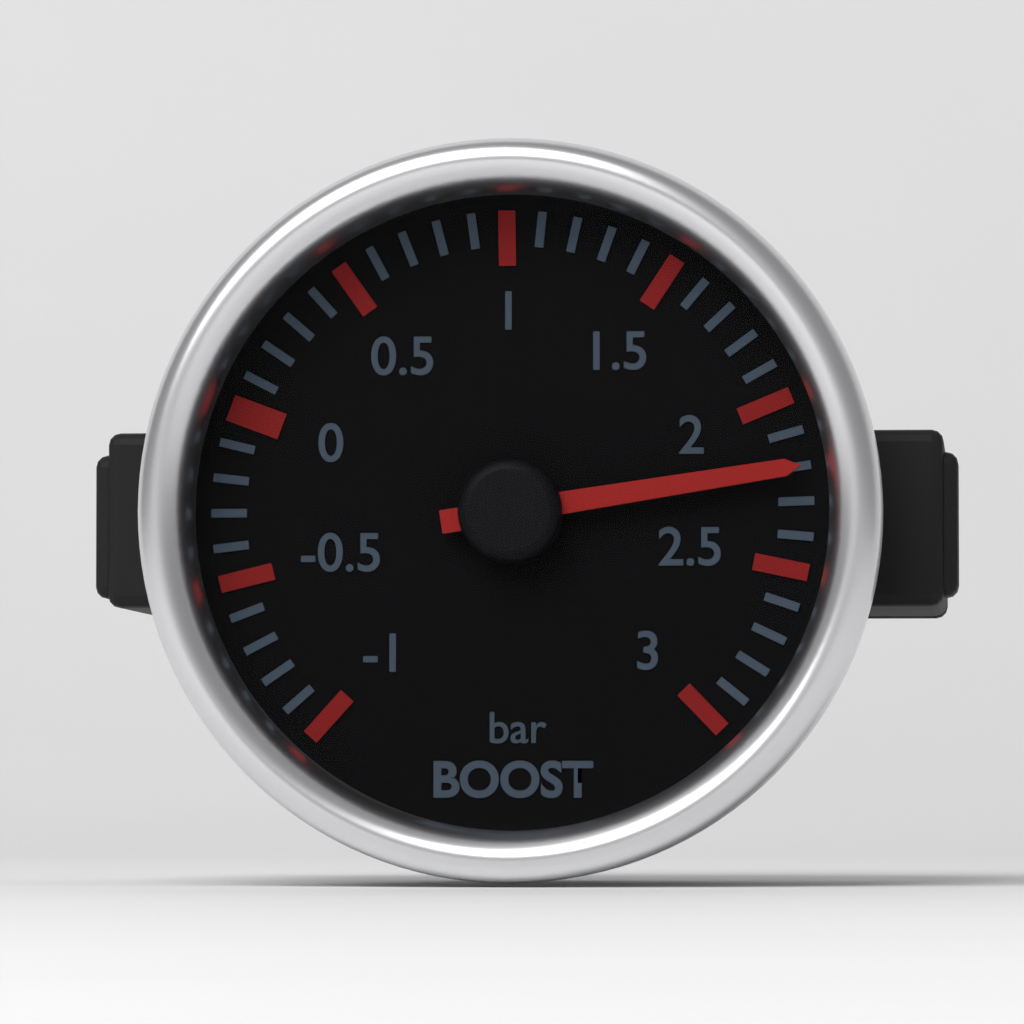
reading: 2.2 bar
